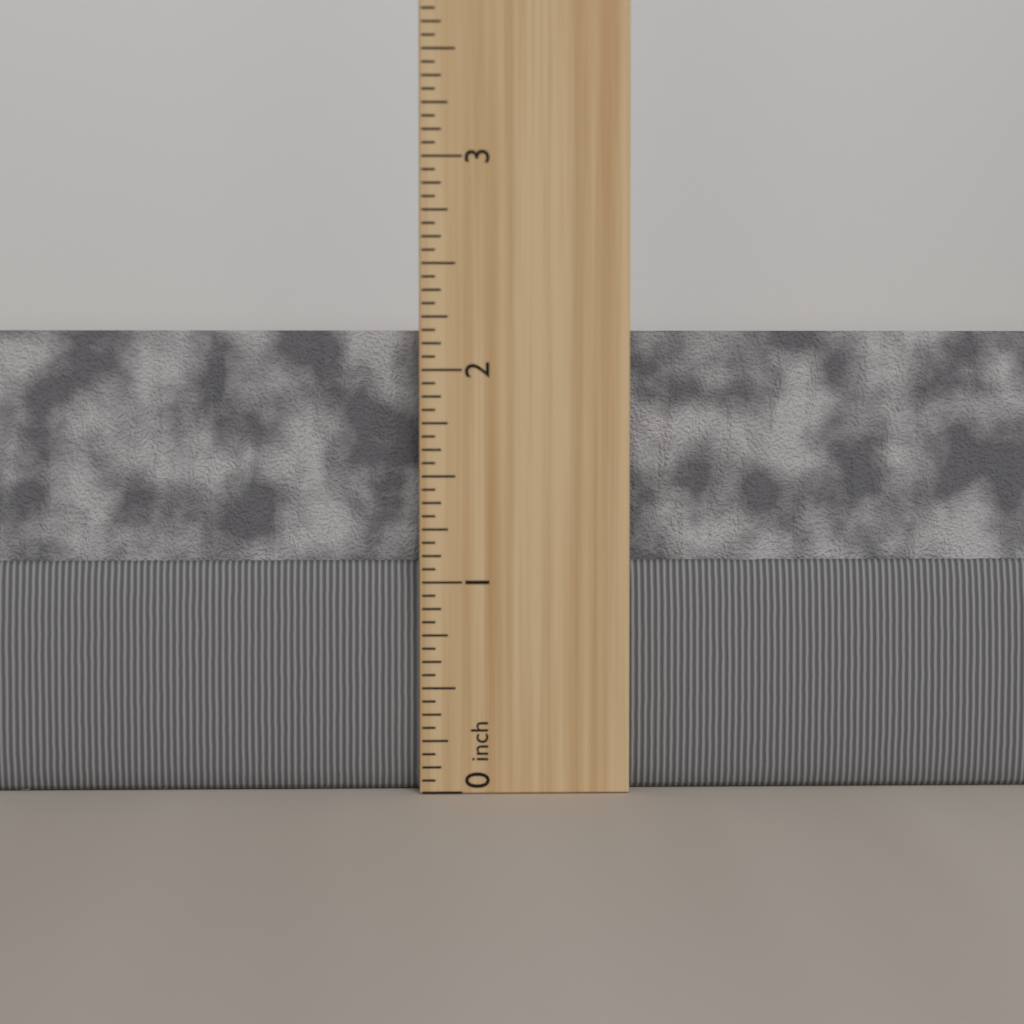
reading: 2.1875 inch
